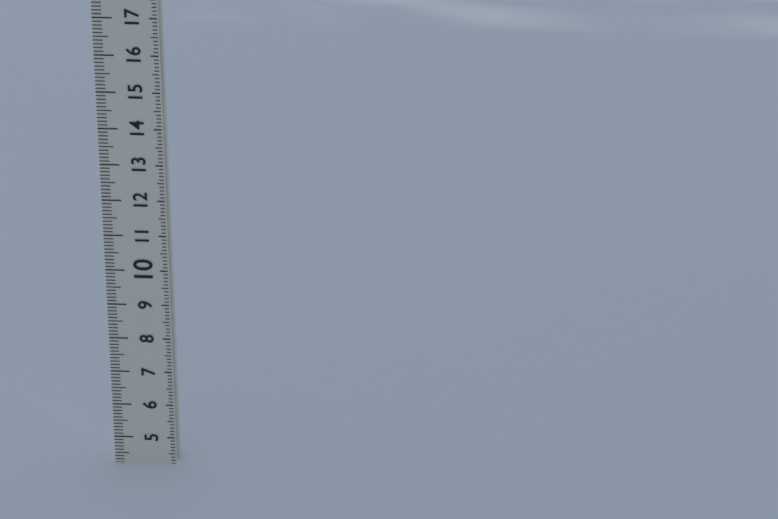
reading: 4.2 (no unit)
